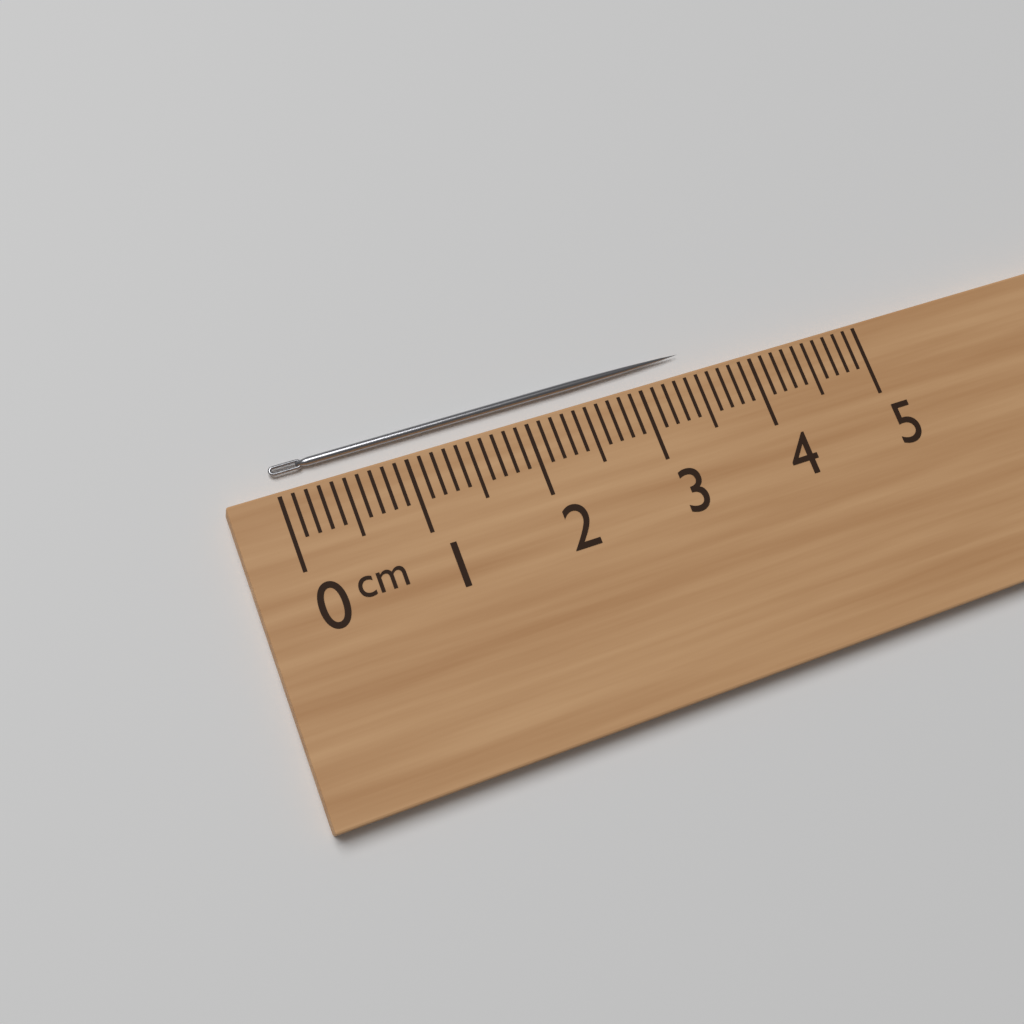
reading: 3.5 cm
